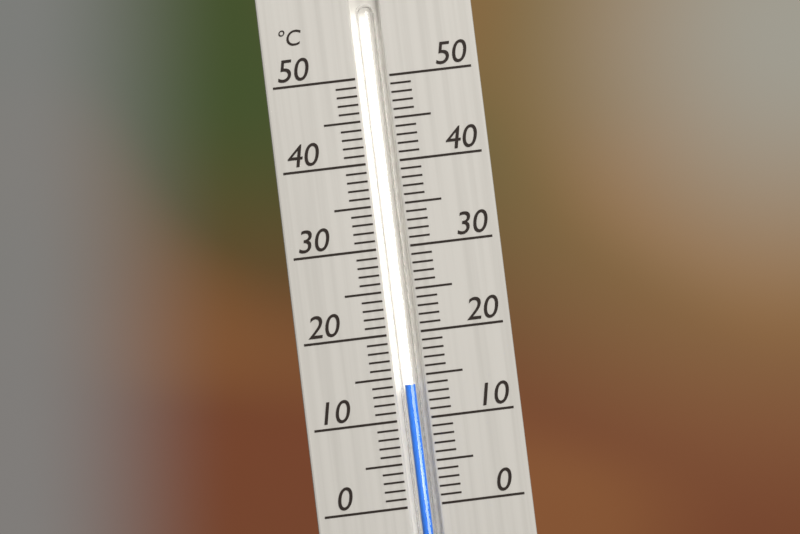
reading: 14 °C
